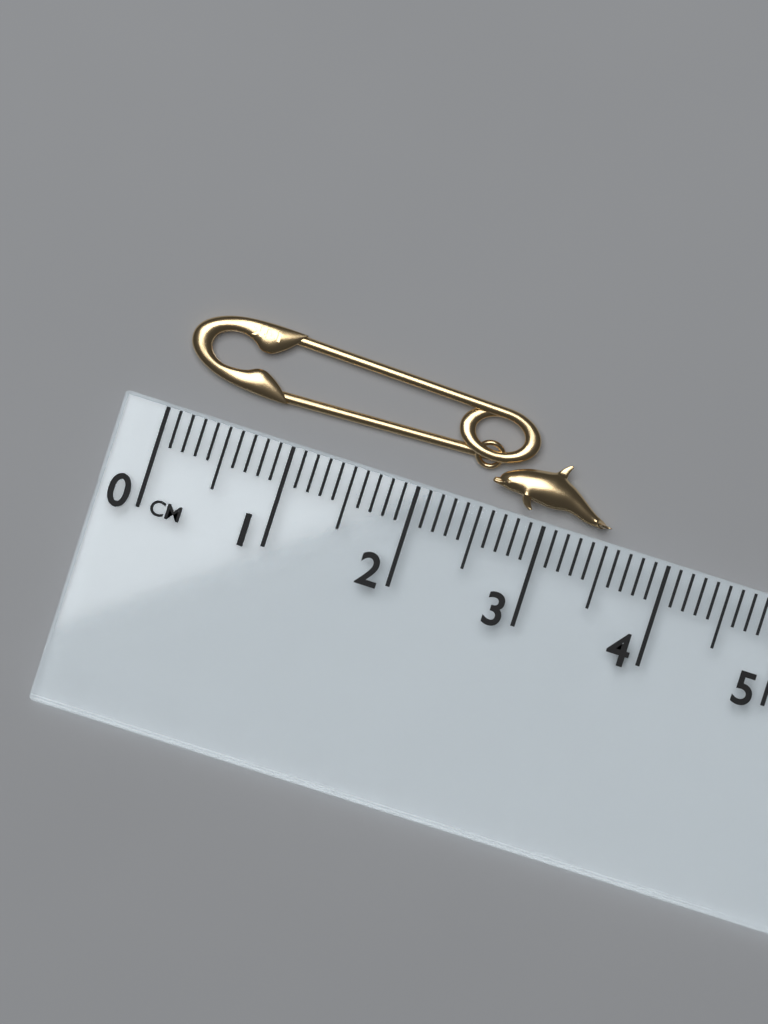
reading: 3.5 cm
